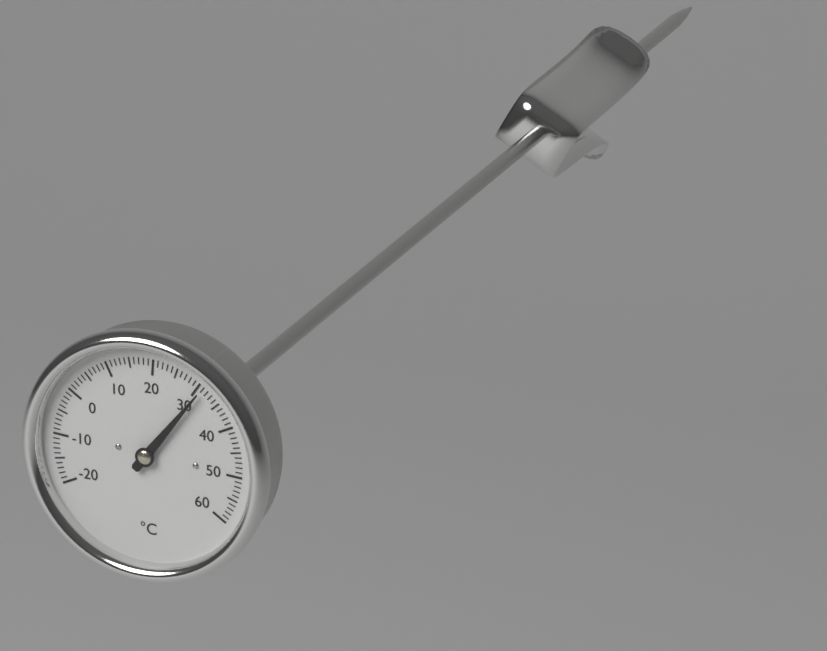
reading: 31 °C
